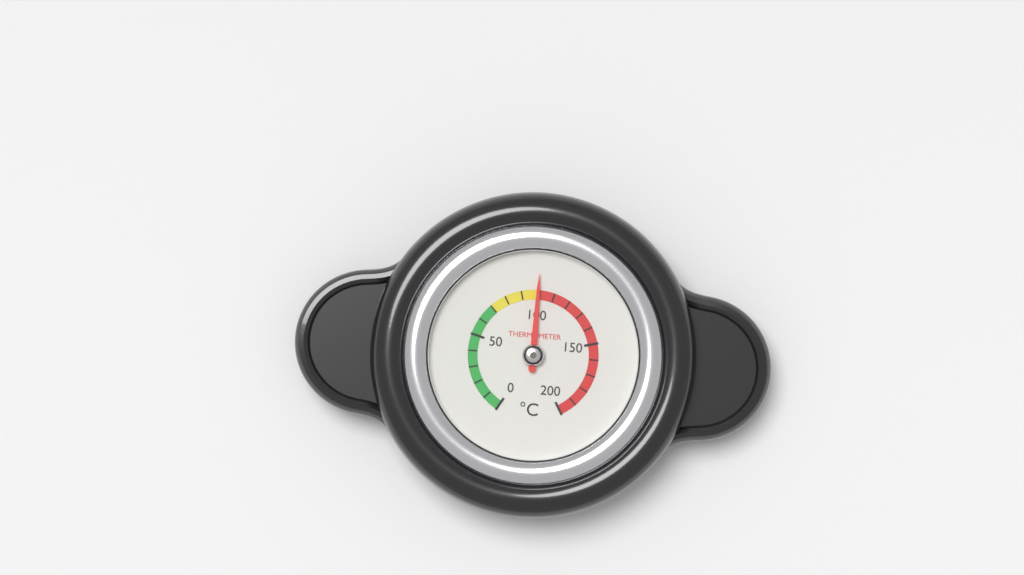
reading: 100 °C
